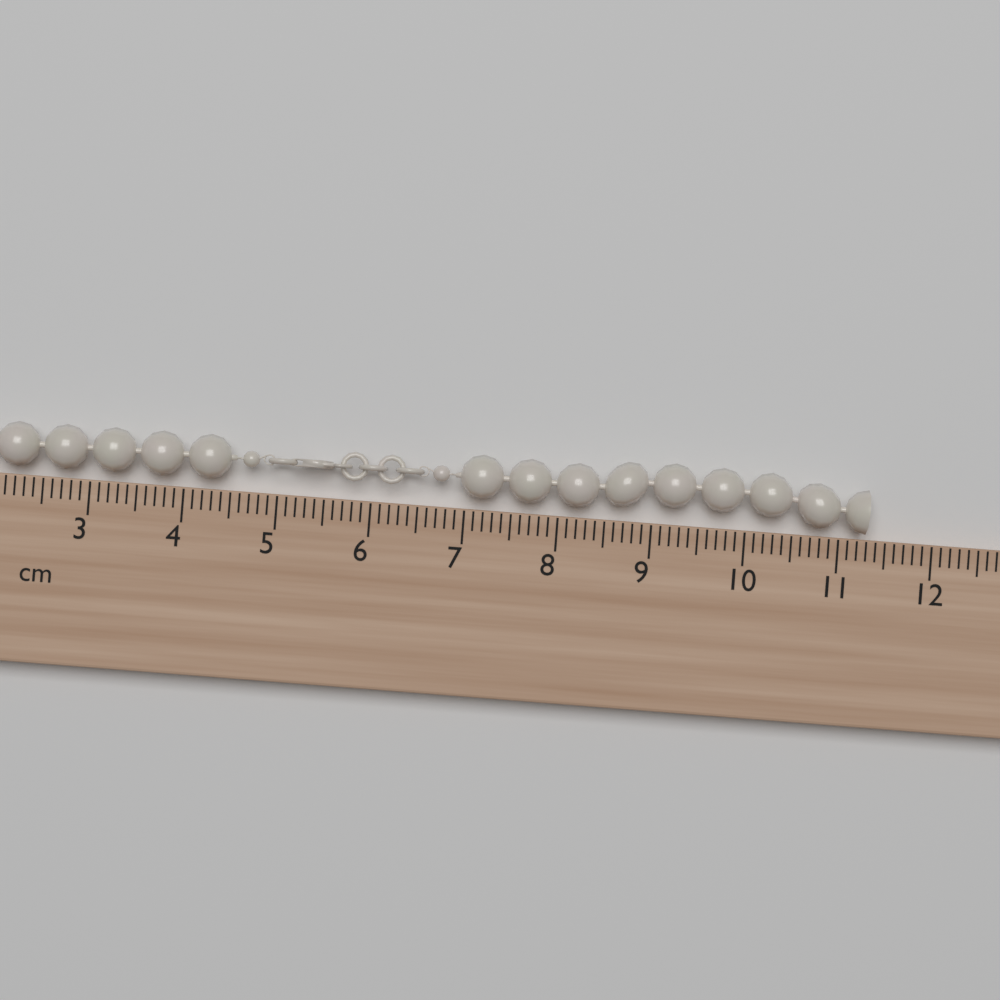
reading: 11.3 cm
